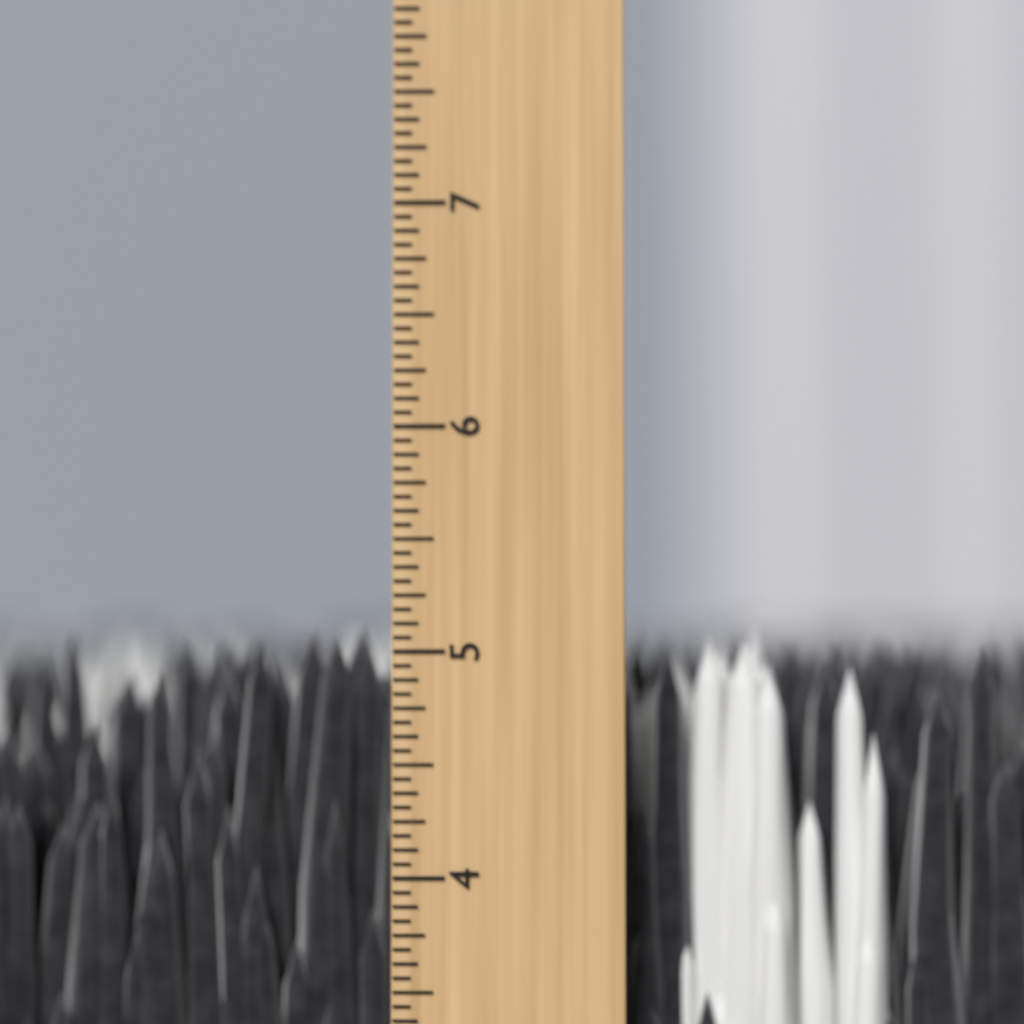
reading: 5.1250 inch
